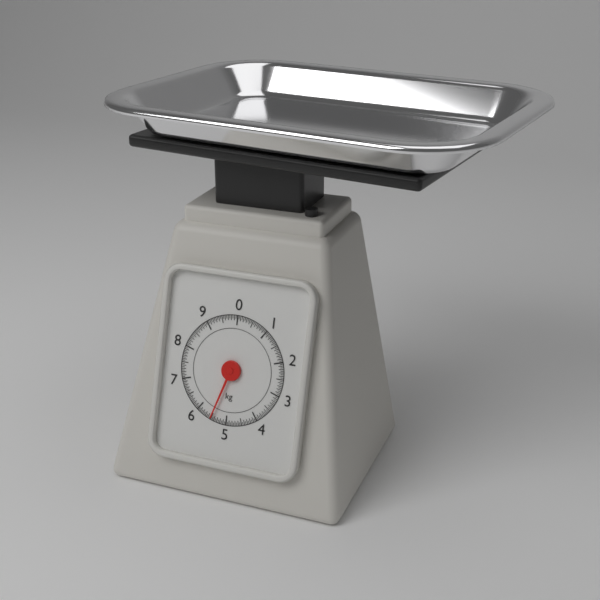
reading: 5.50 kg
